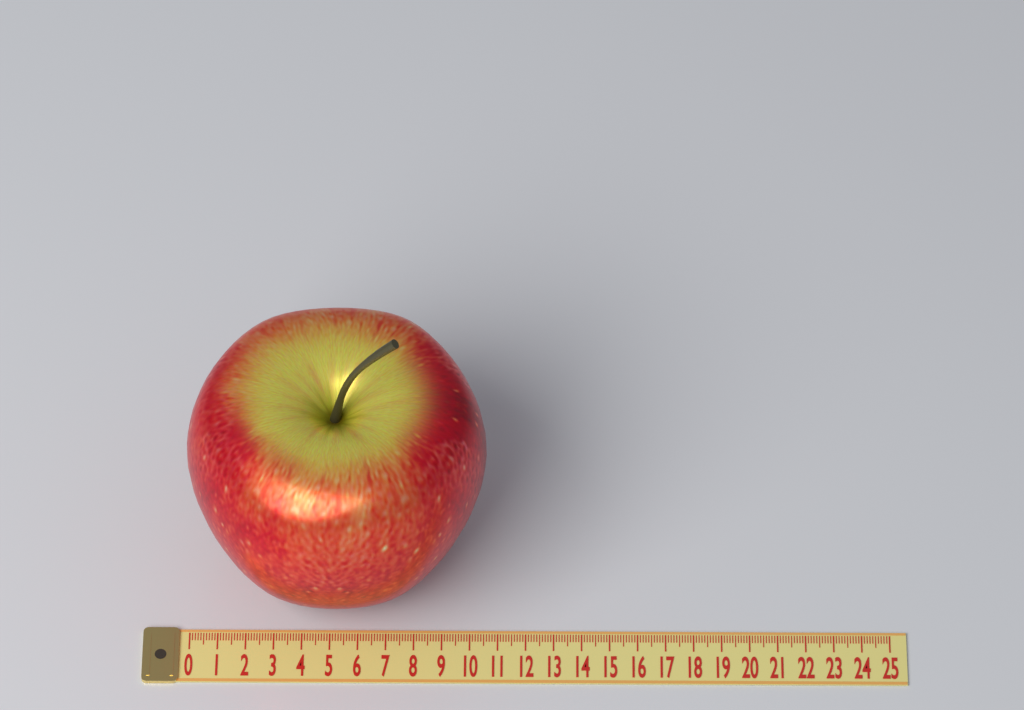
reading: 10.6 (no unit)
